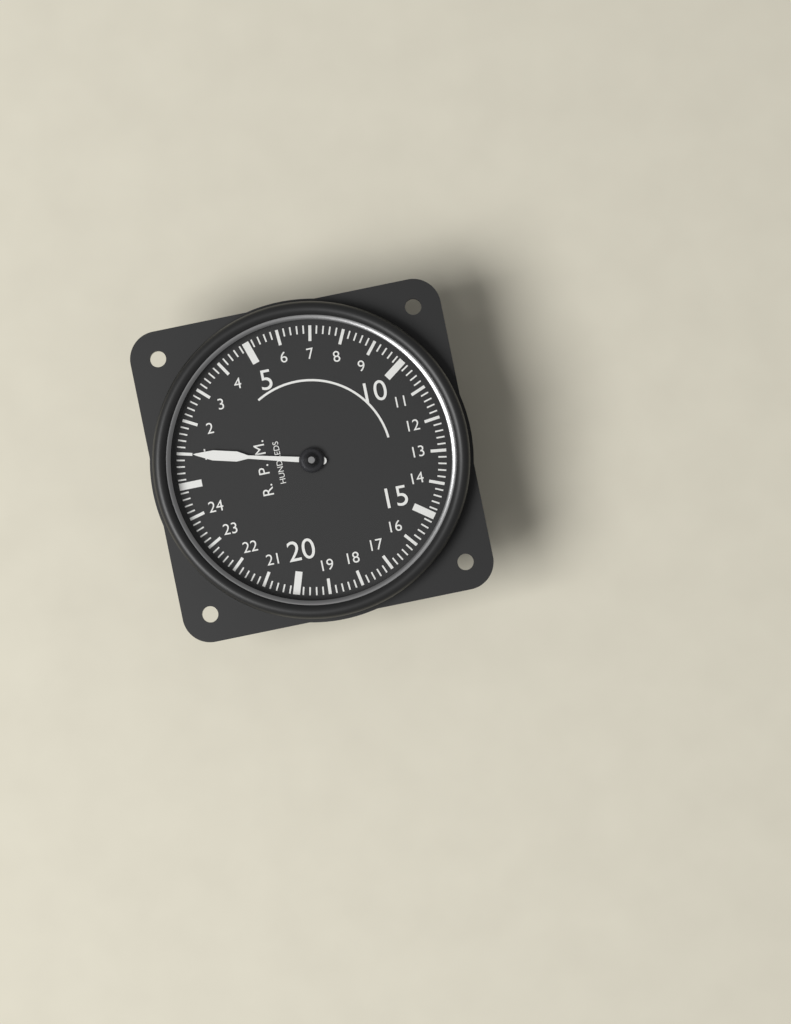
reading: 1.0 RPM x100
